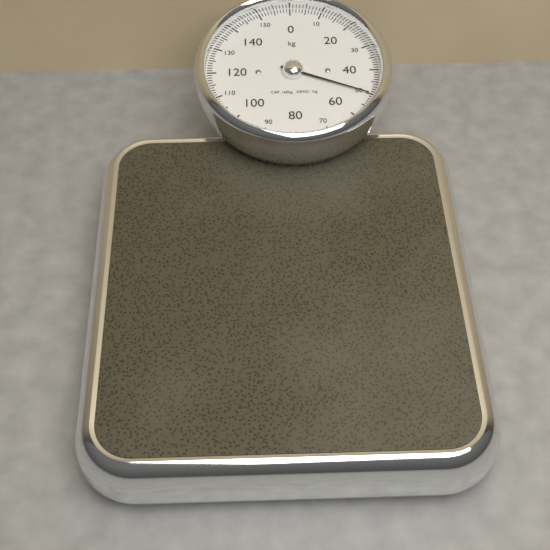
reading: 50 kg
